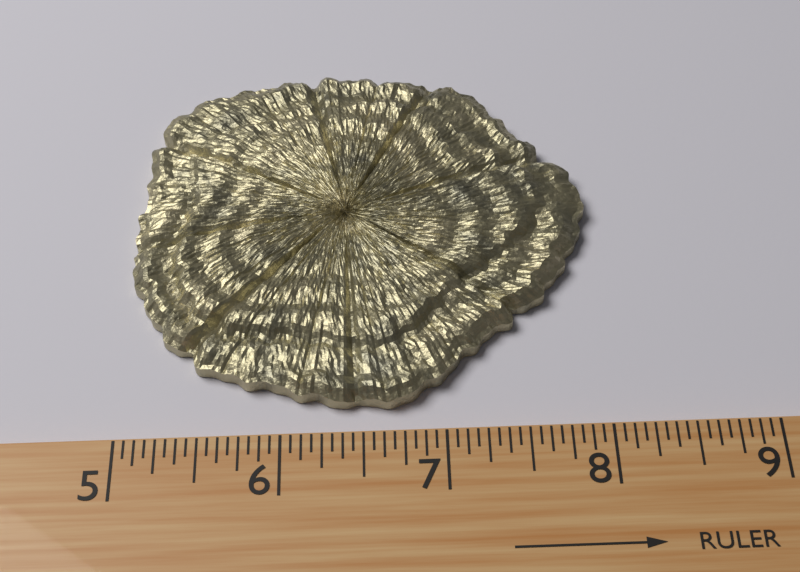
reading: 8.0000 (no unit)
